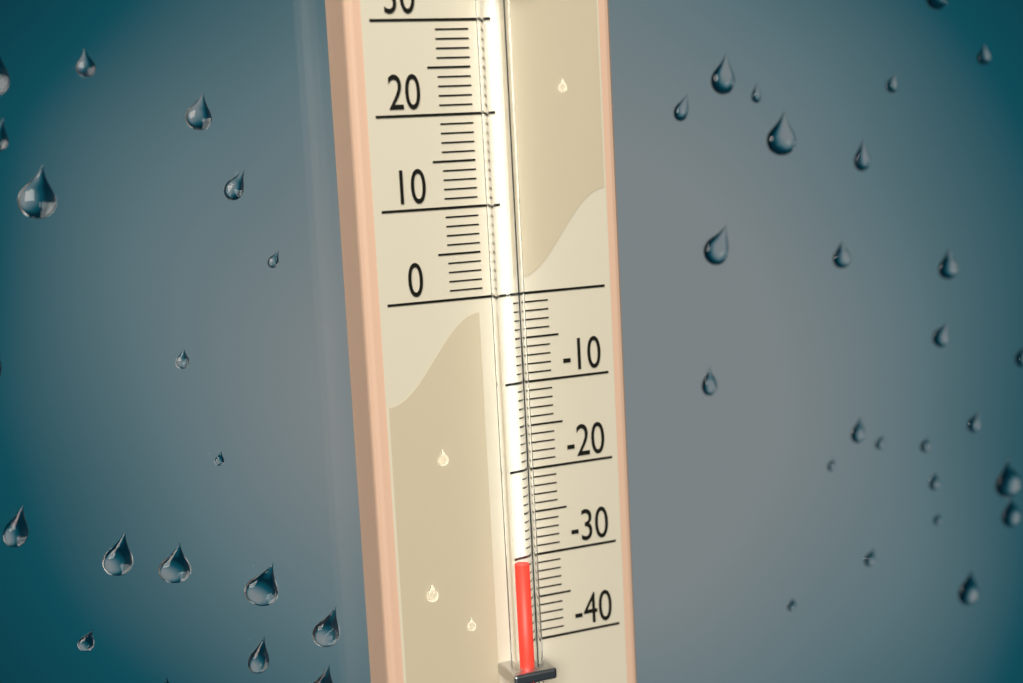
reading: -30 (no unit)
